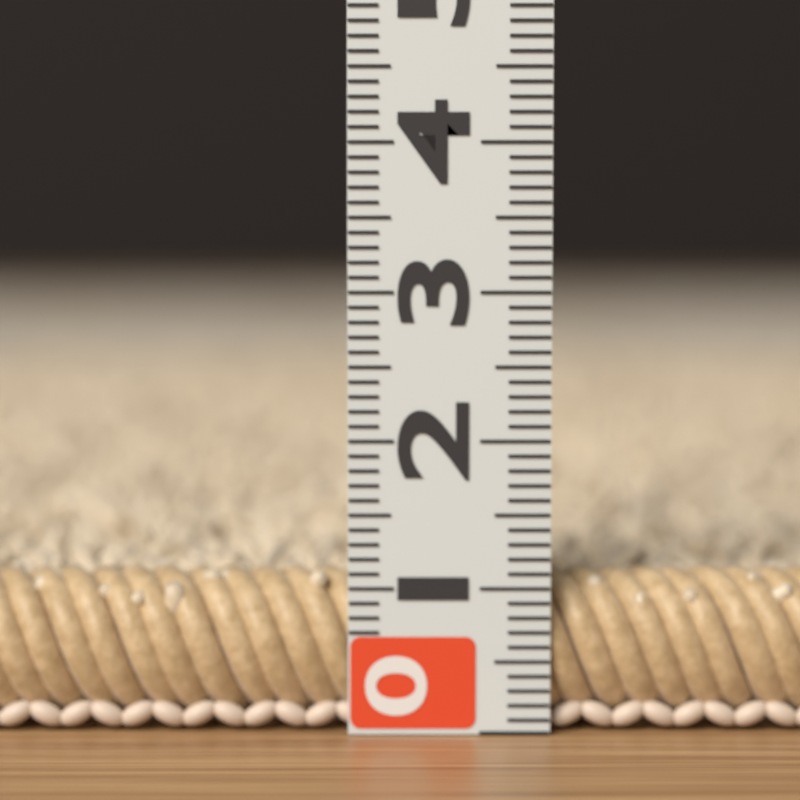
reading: 1.1 (no unit)
